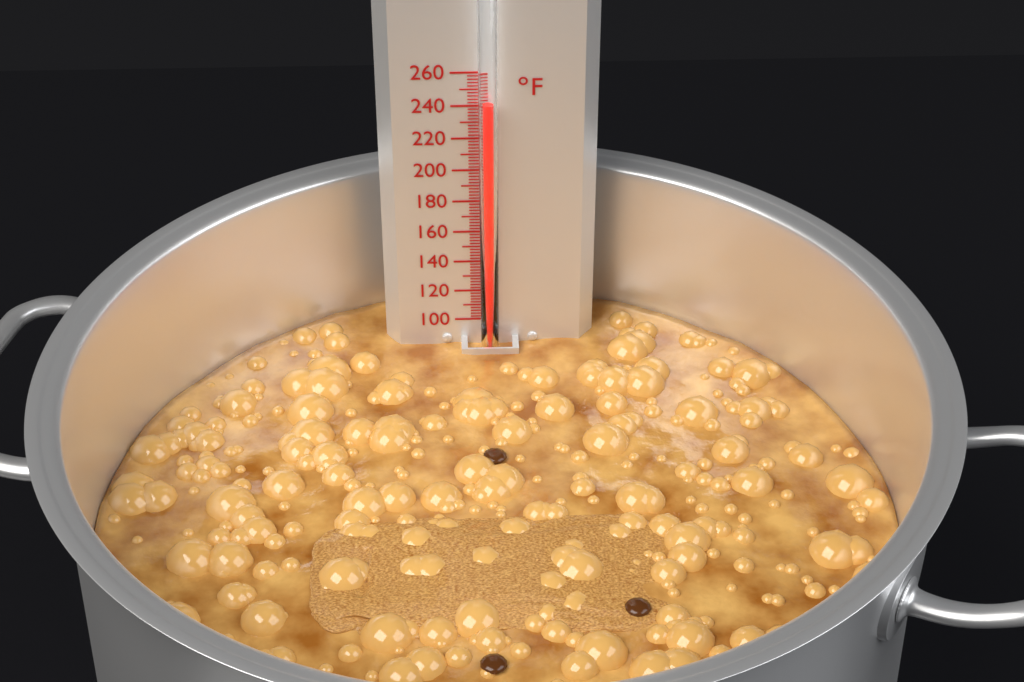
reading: 244 °F
